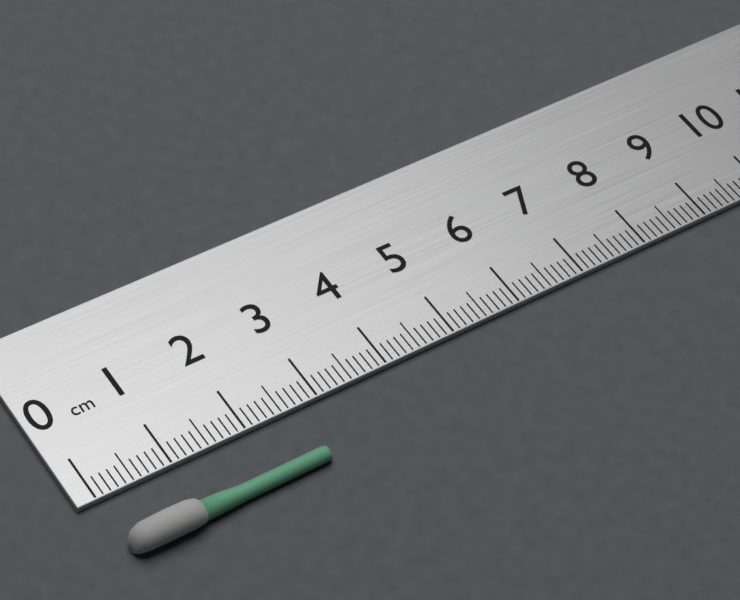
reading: 2.7 cm
